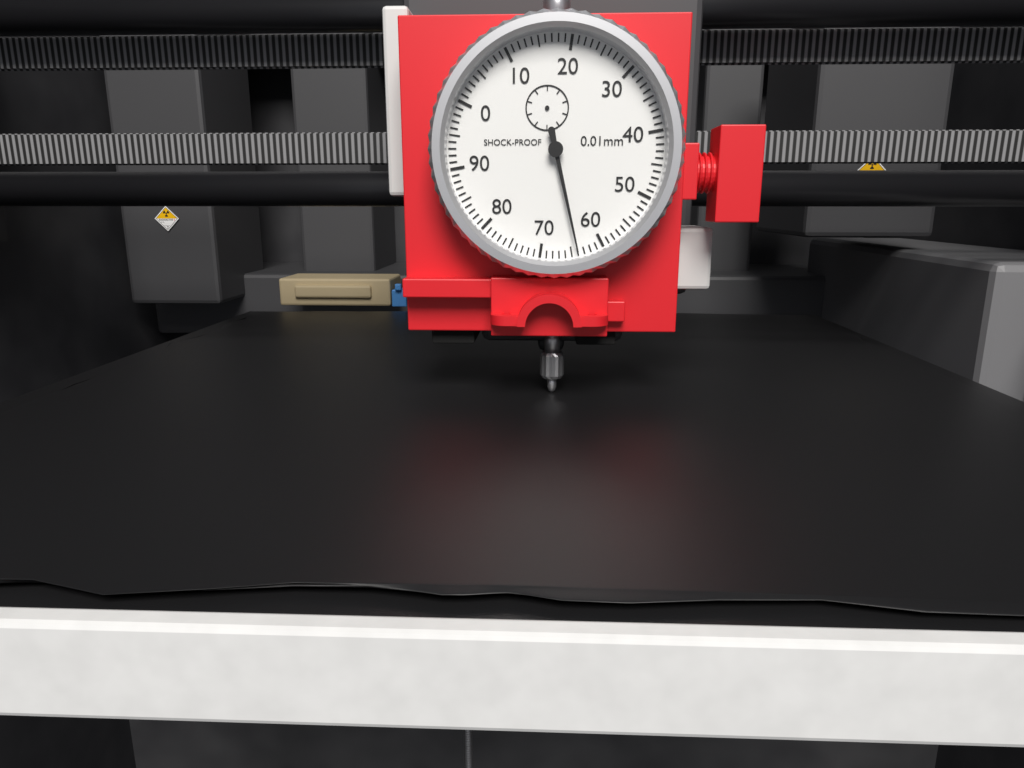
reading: 64 0.01mm
